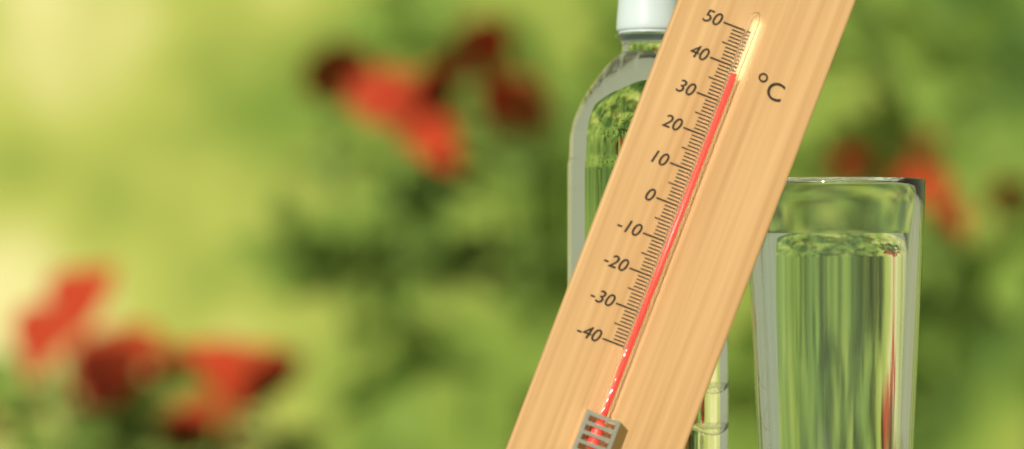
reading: 38 °C
